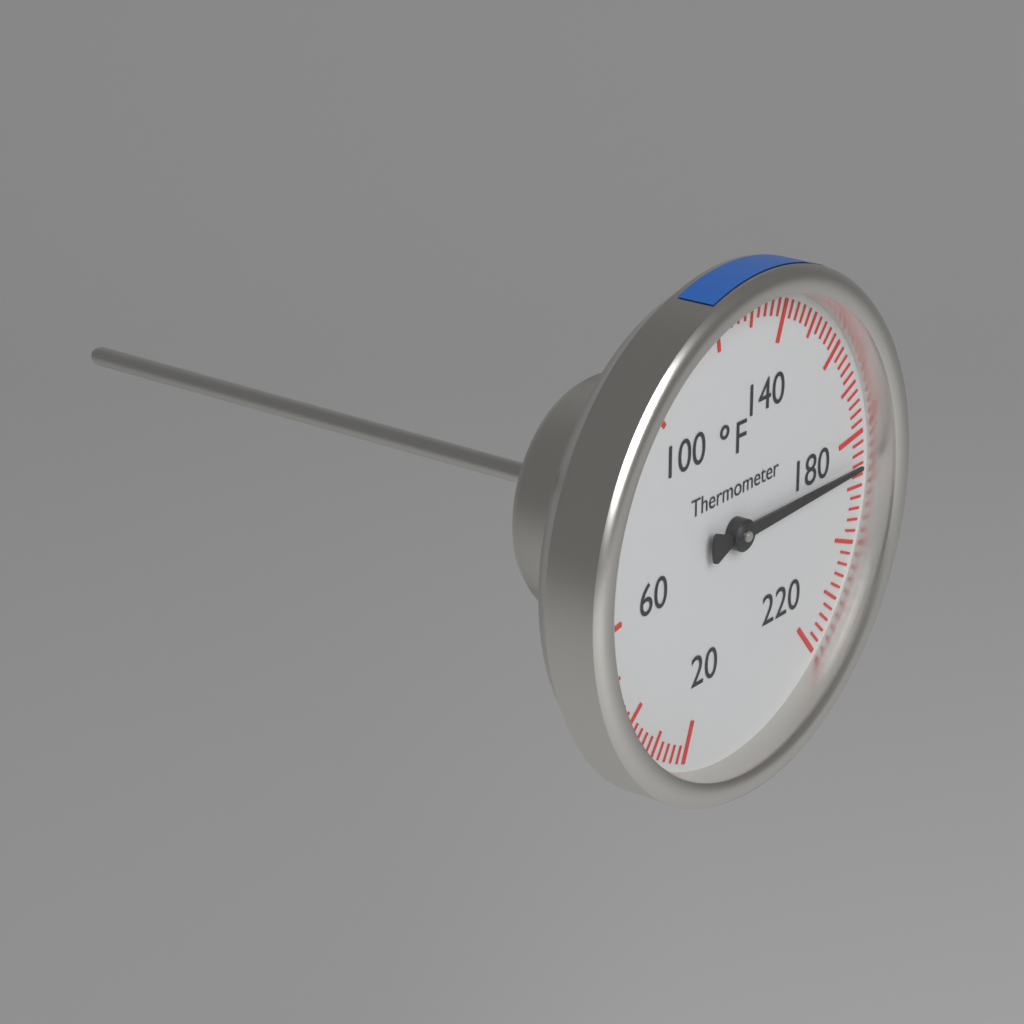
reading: 186 °F
